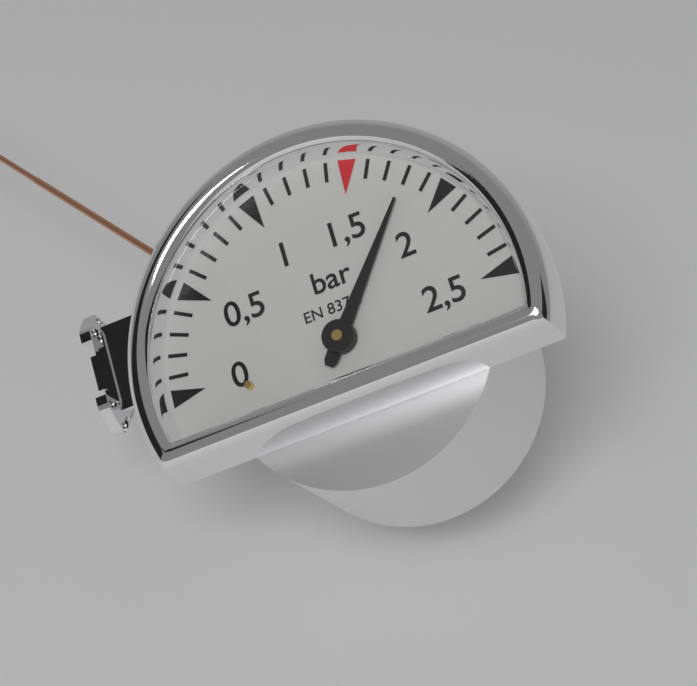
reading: 1.8 bar
